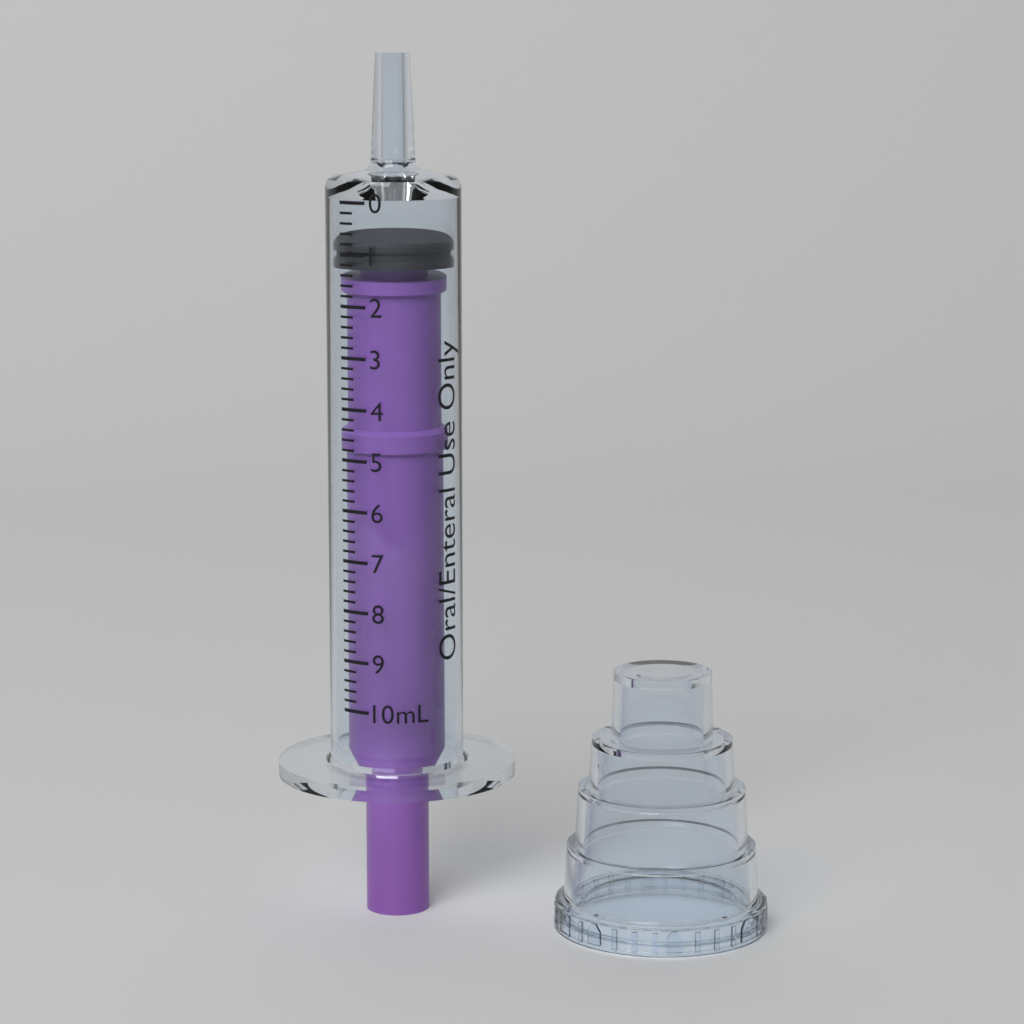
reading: 0.8 mL
